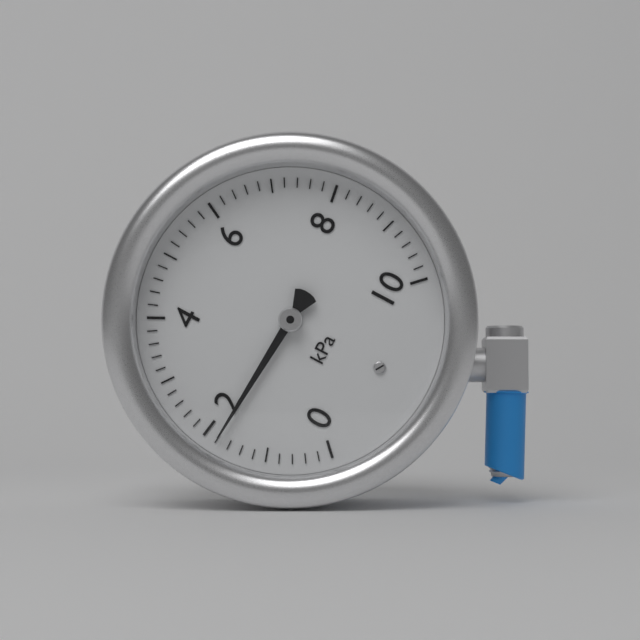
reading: 1.8 kPa
